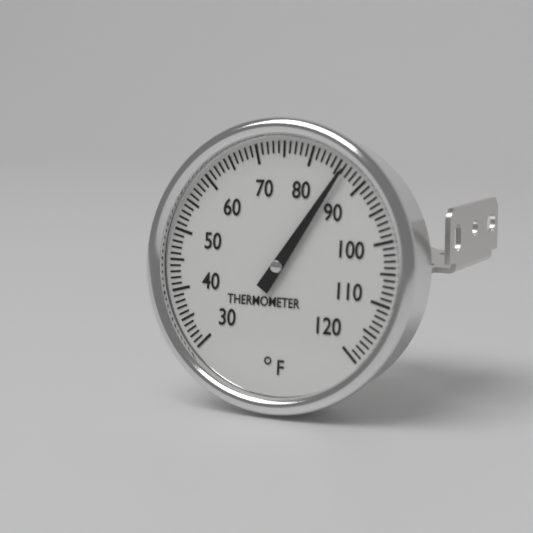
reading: 86 °F
